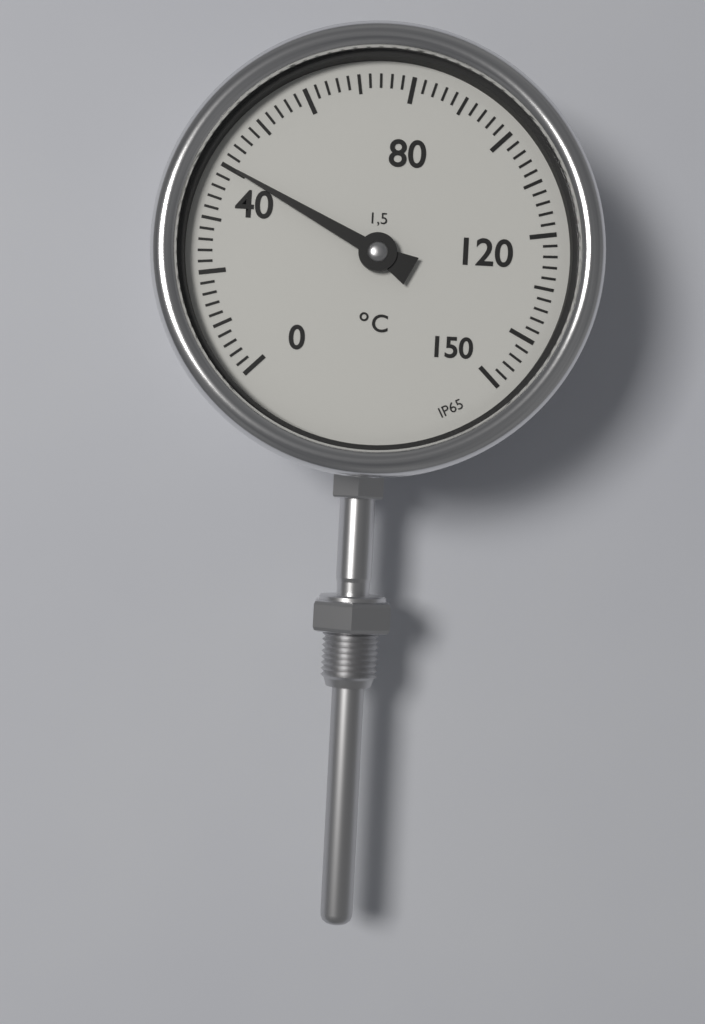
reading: 40 °C
